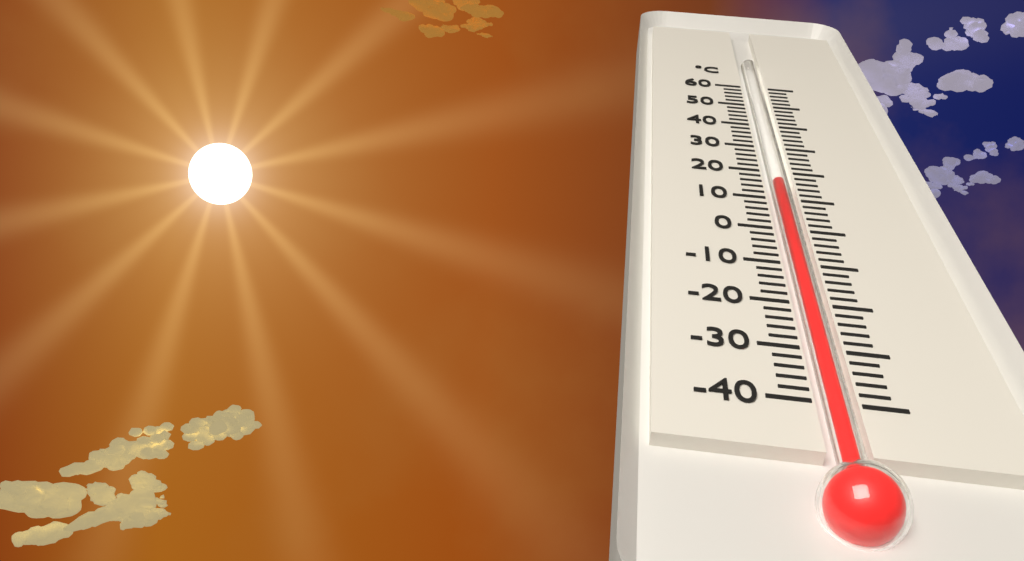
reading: 16 °C
